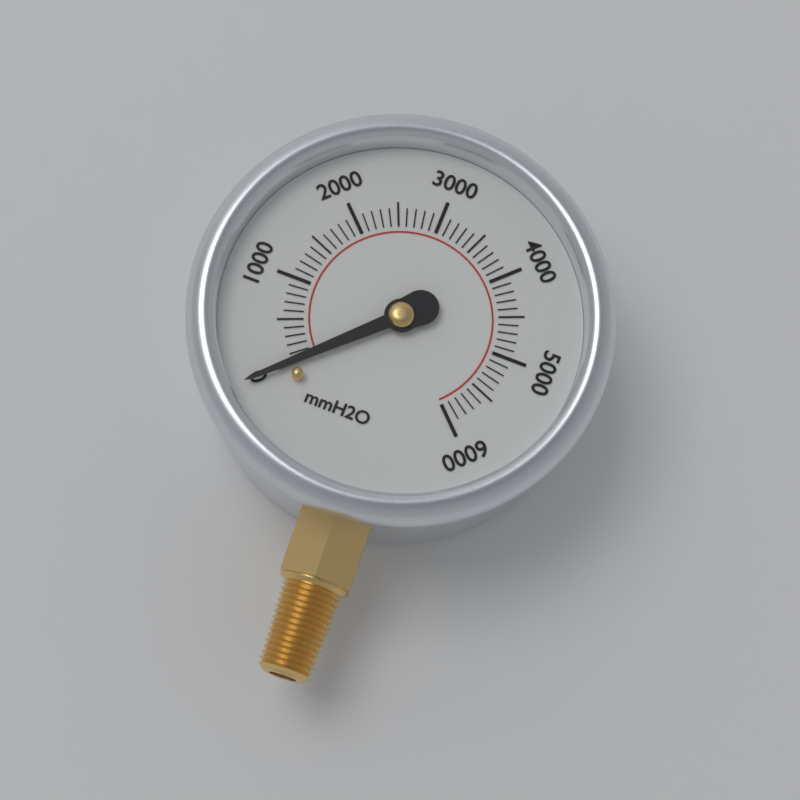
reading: 0 mmH2O
